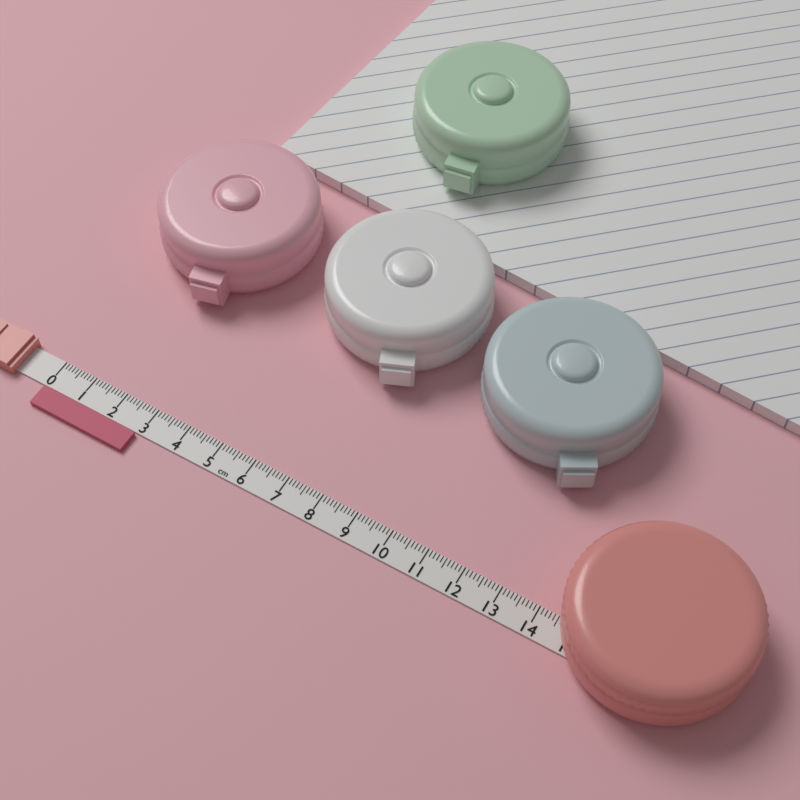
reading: 2.9 cm
